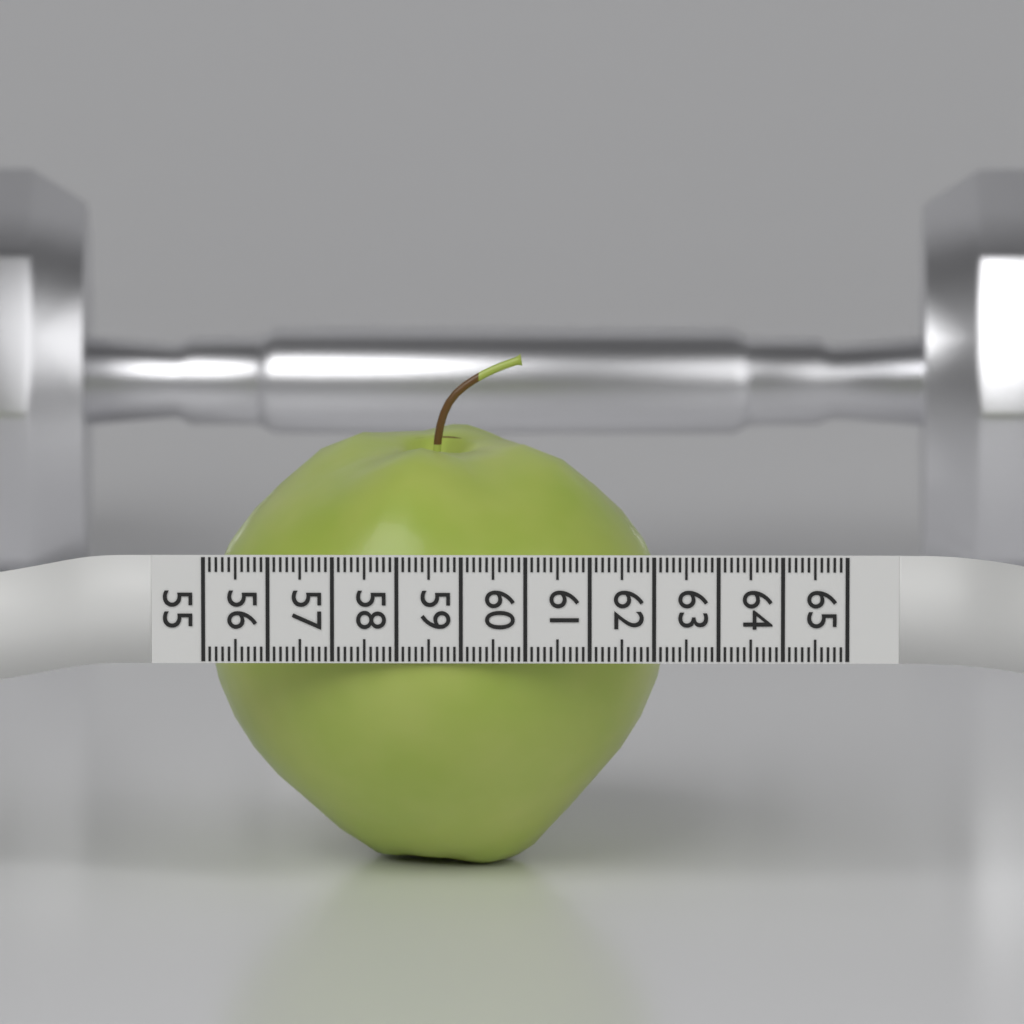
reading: 62.2 (no unit)
